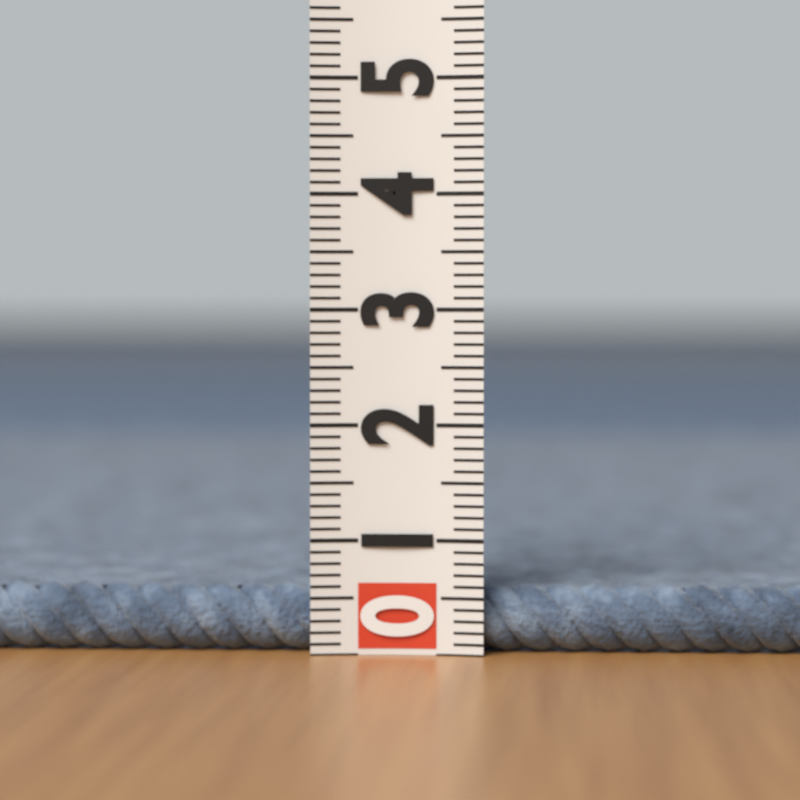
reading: 0.6 (no unit)
